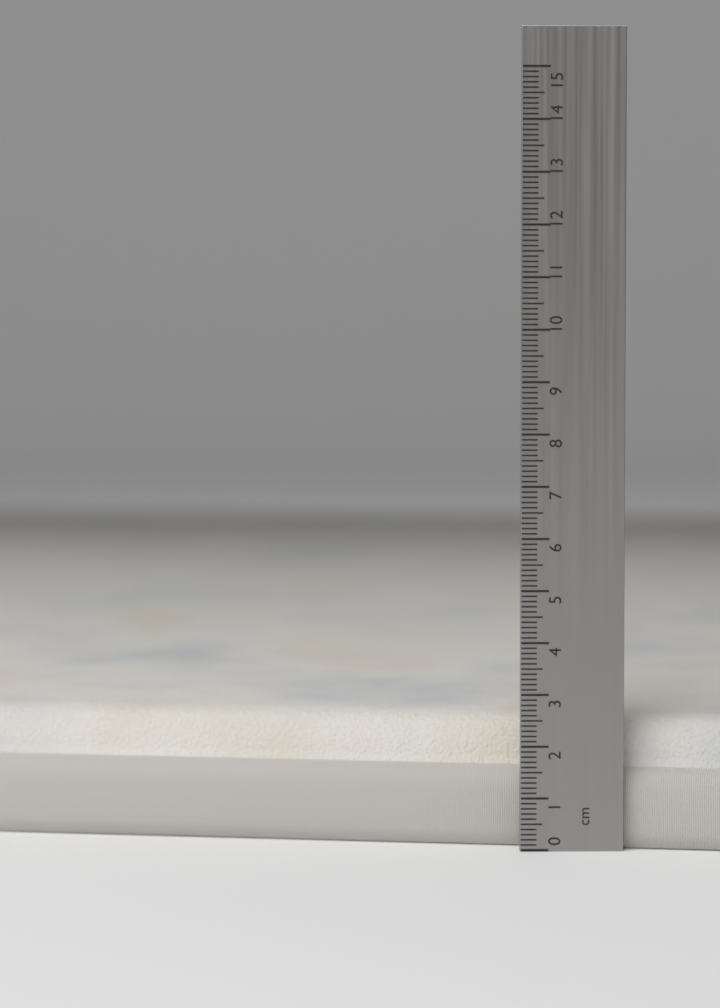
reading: 2.5 cm
